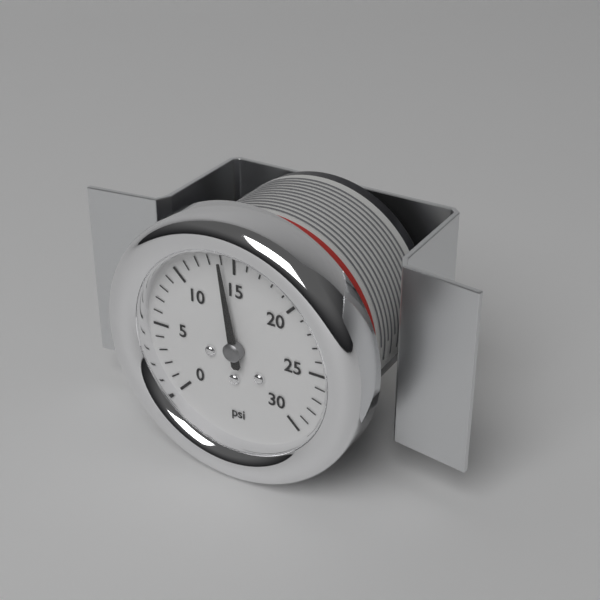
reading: 14 psi
